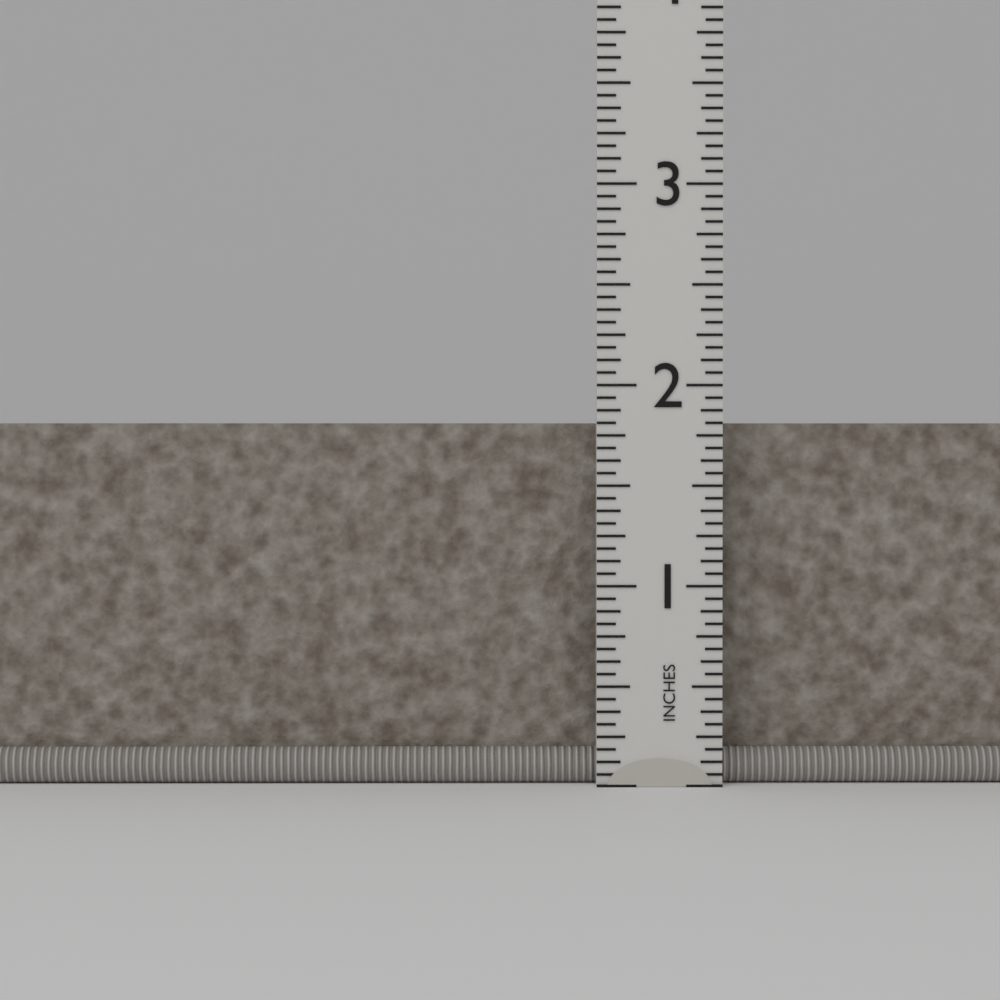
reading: 1.8125 in
